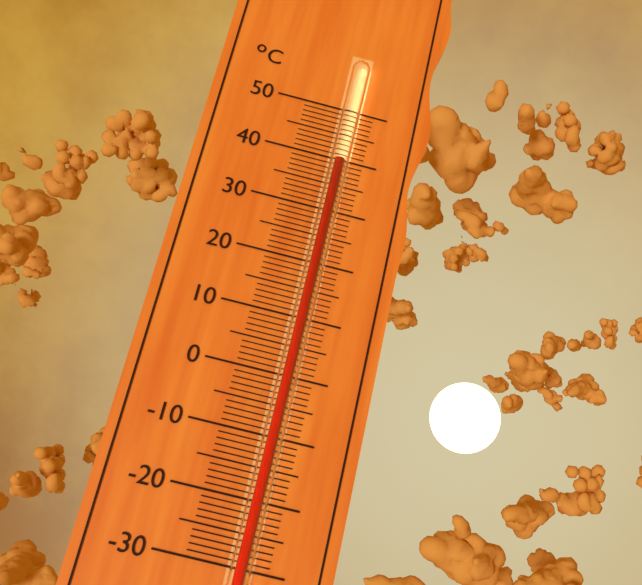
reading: 39 °C
